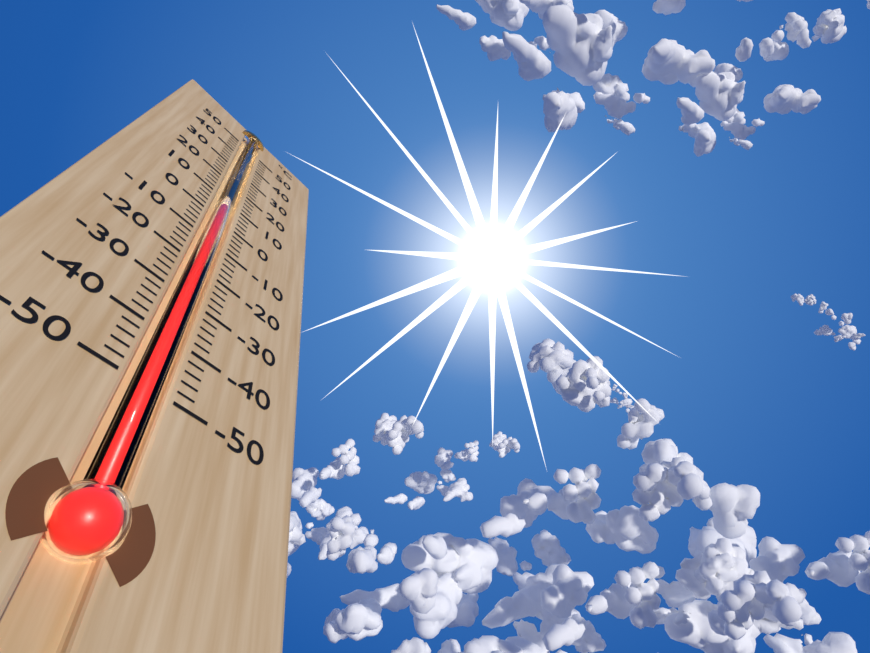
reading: 6 °C
